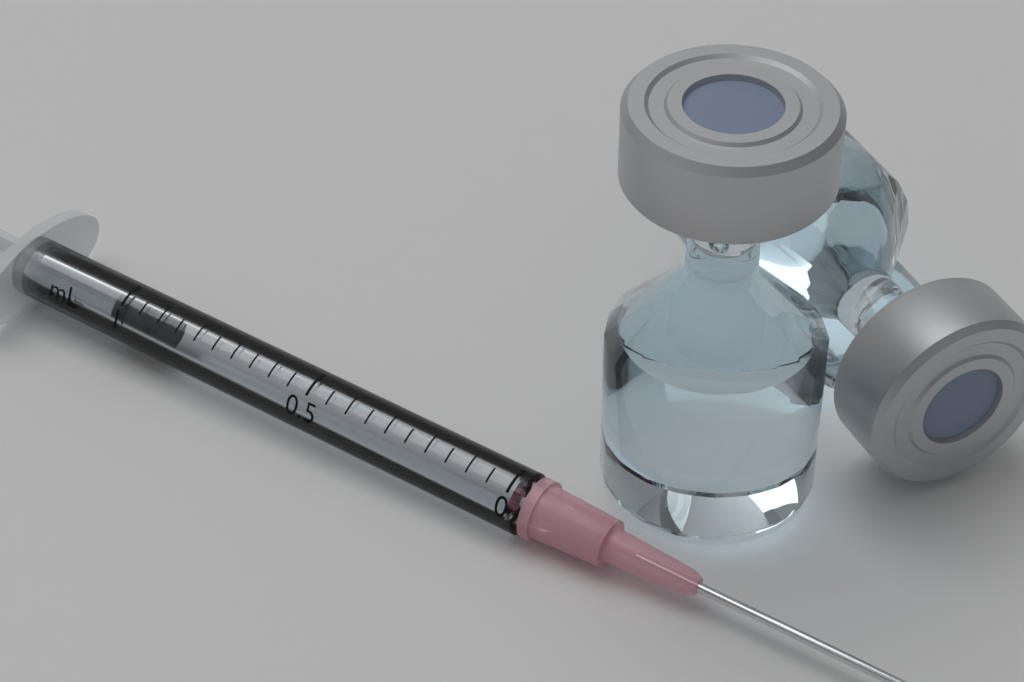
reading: 0.90 mL
